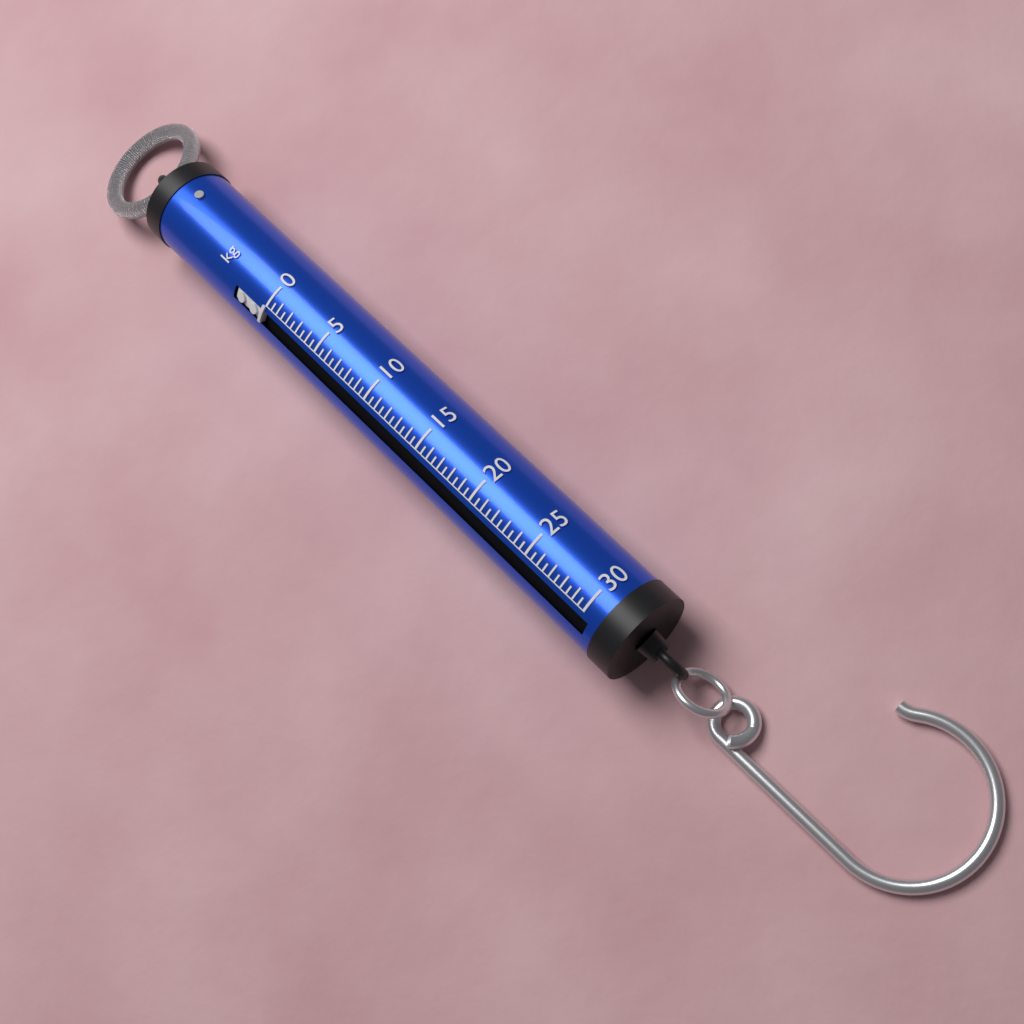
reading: 0.0 kg
